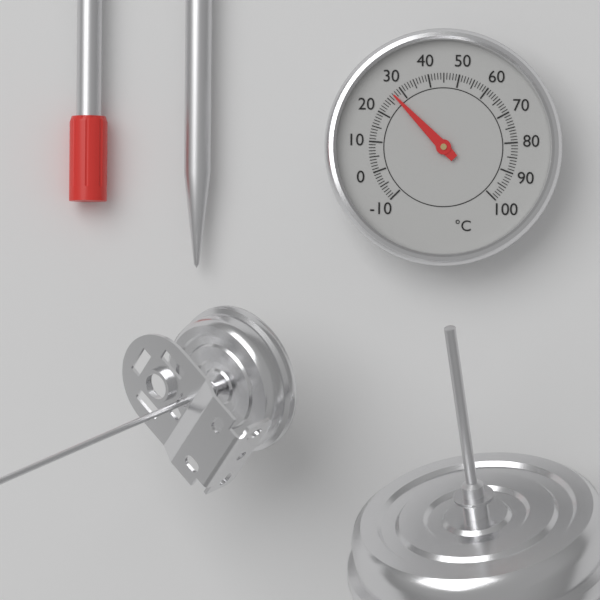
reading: 27 °C
